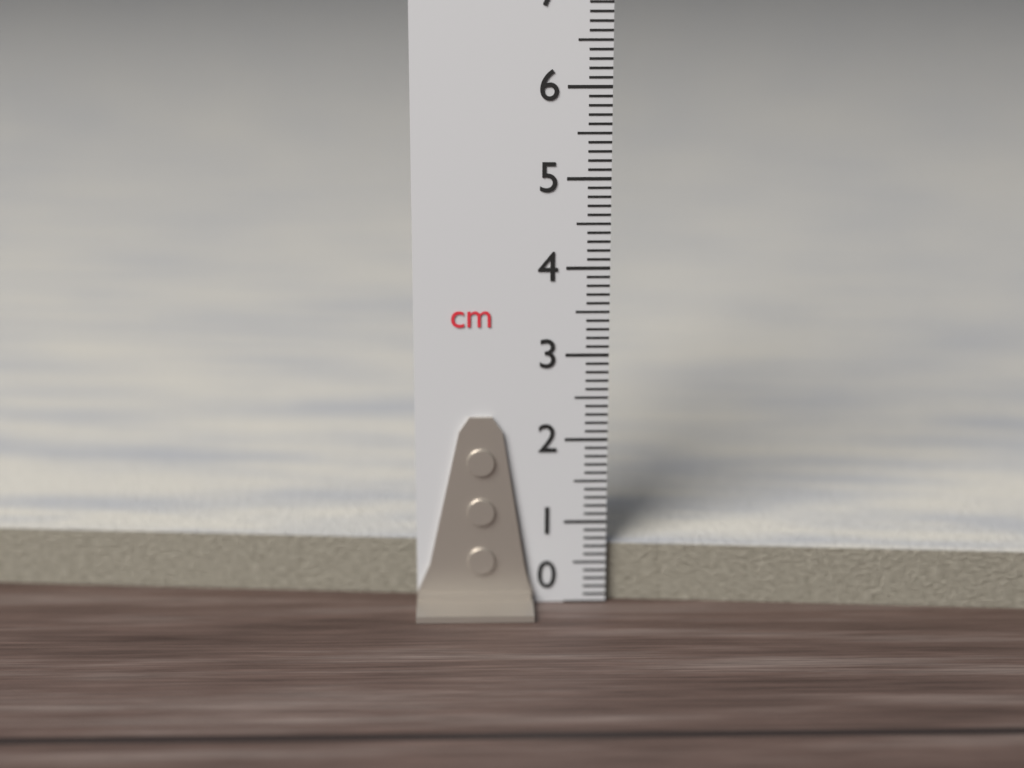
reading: 0.7 cm
